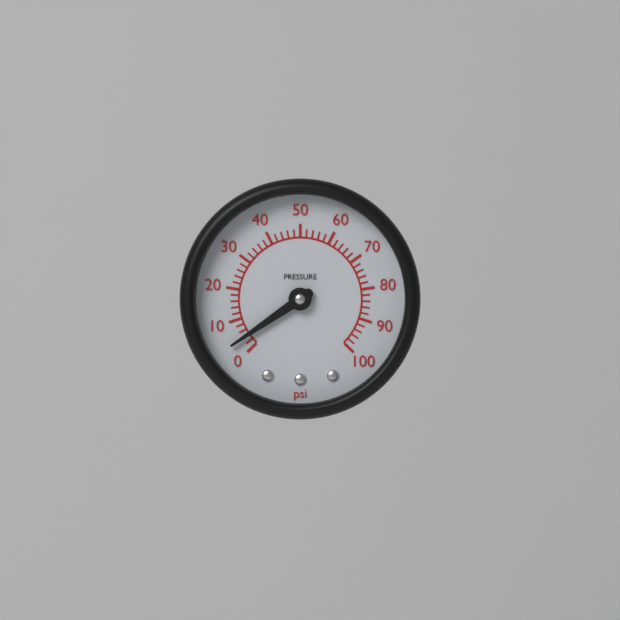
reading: 4 psi
